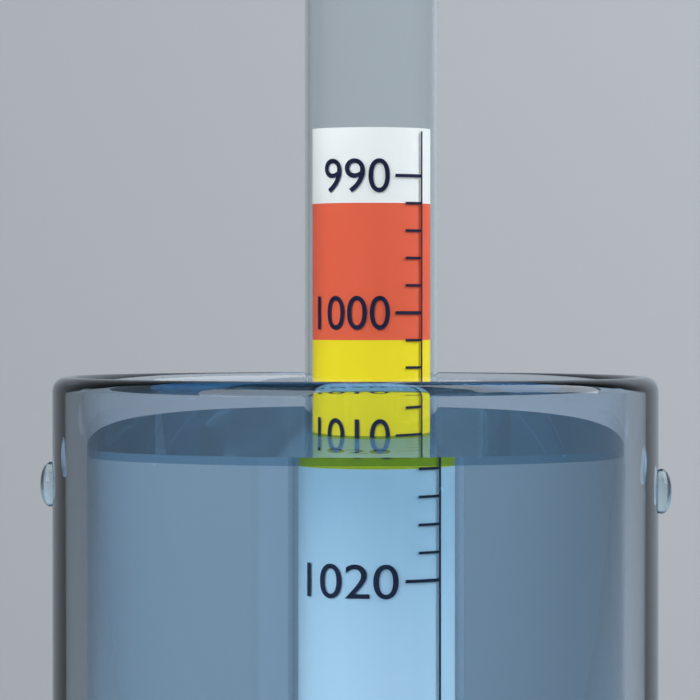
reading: 1010 (no unit)
